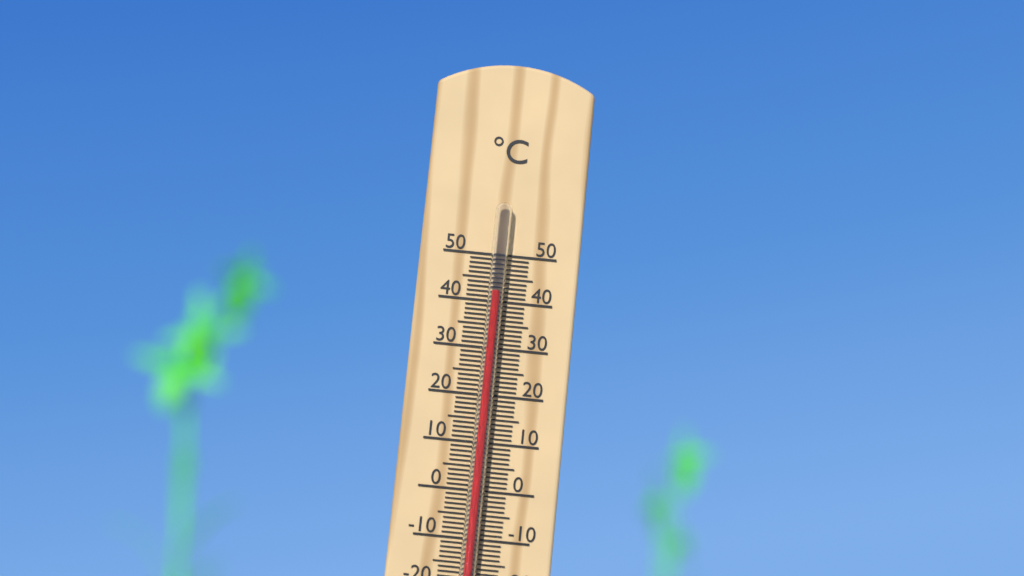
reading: 42 °C
